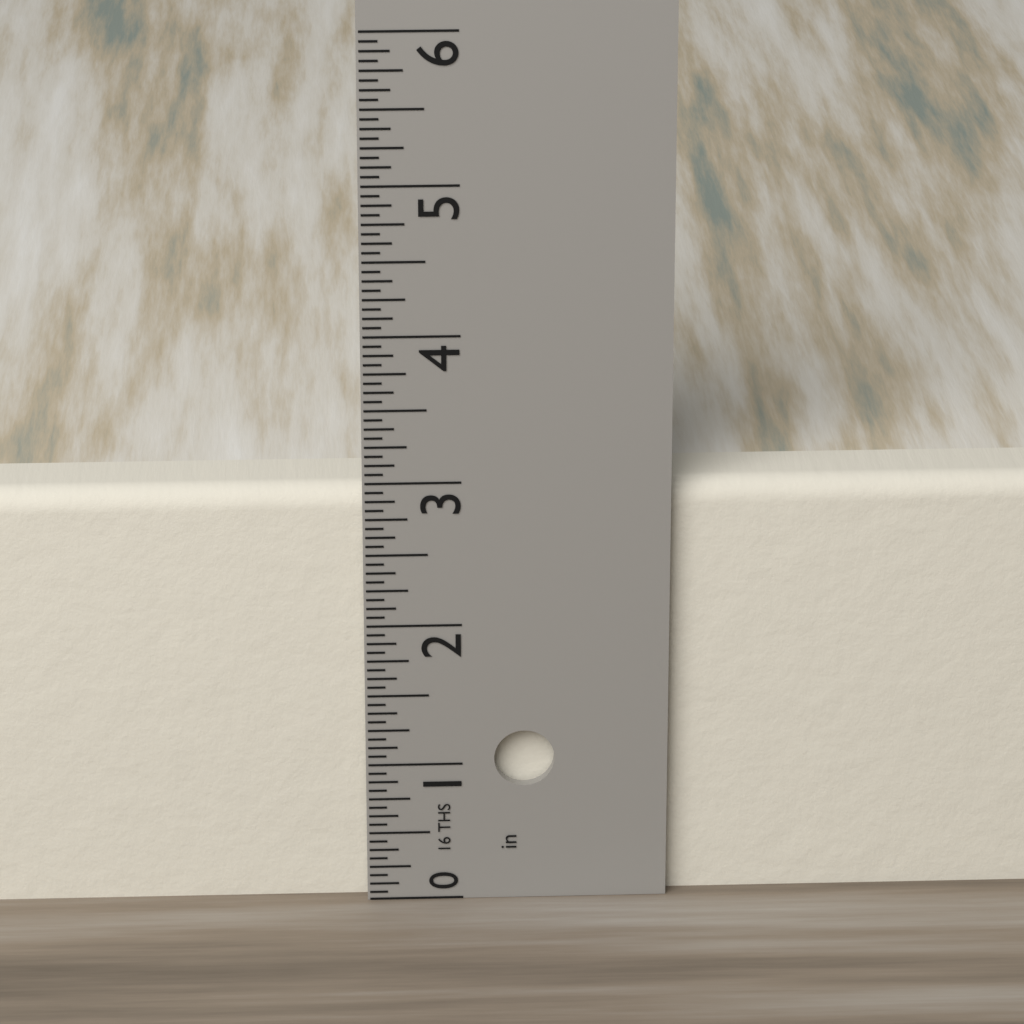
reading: 2.9375 in
